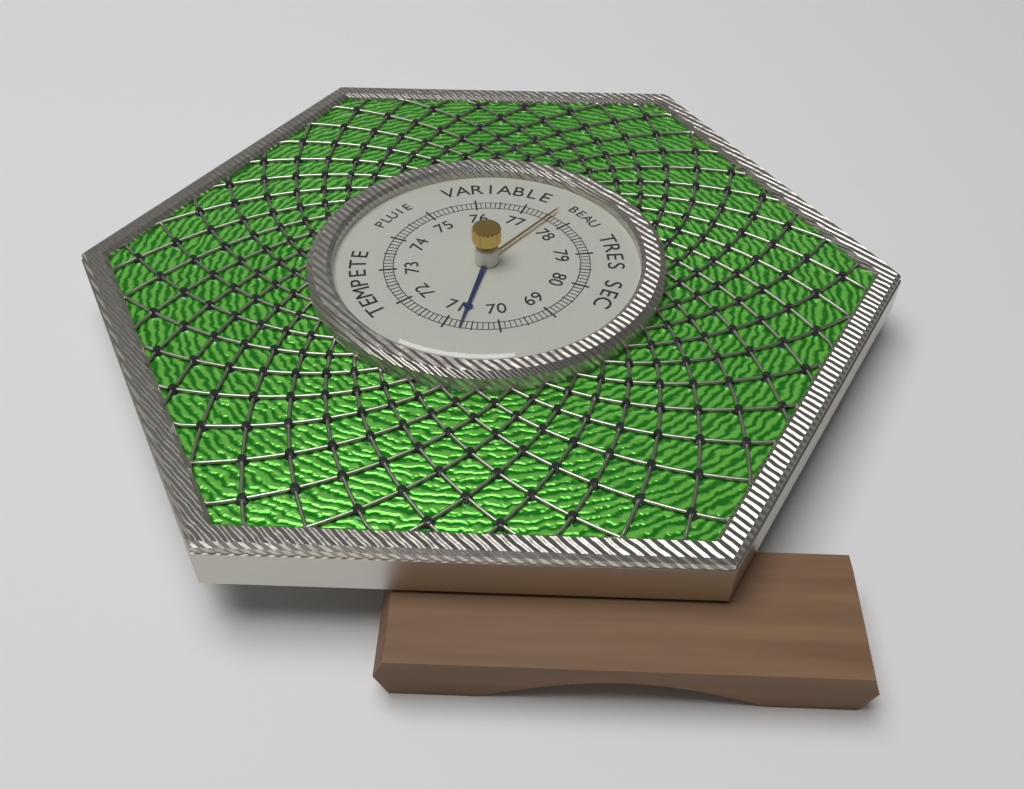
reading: 70.7 (no unit)
